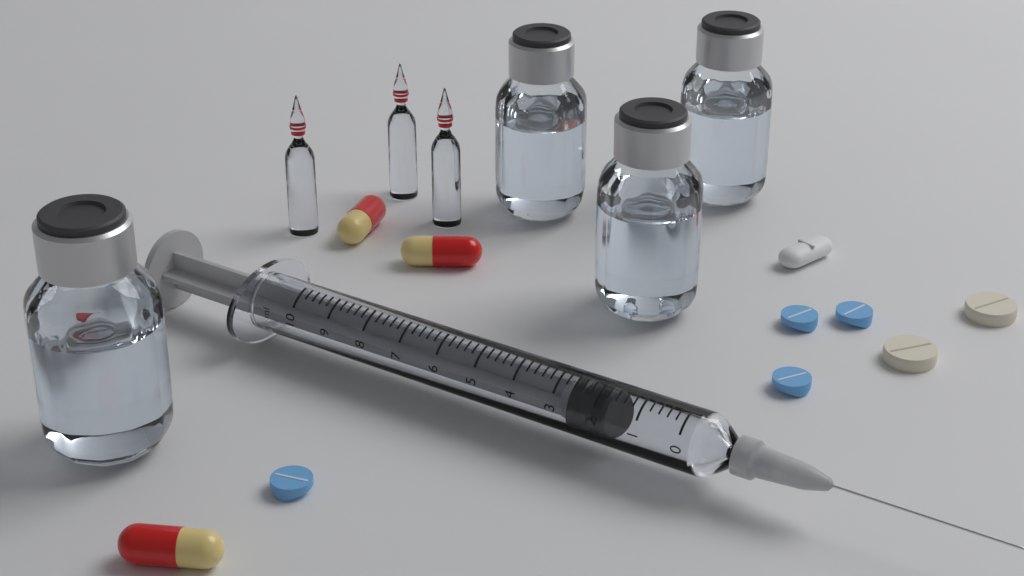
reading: 1.8 ml
